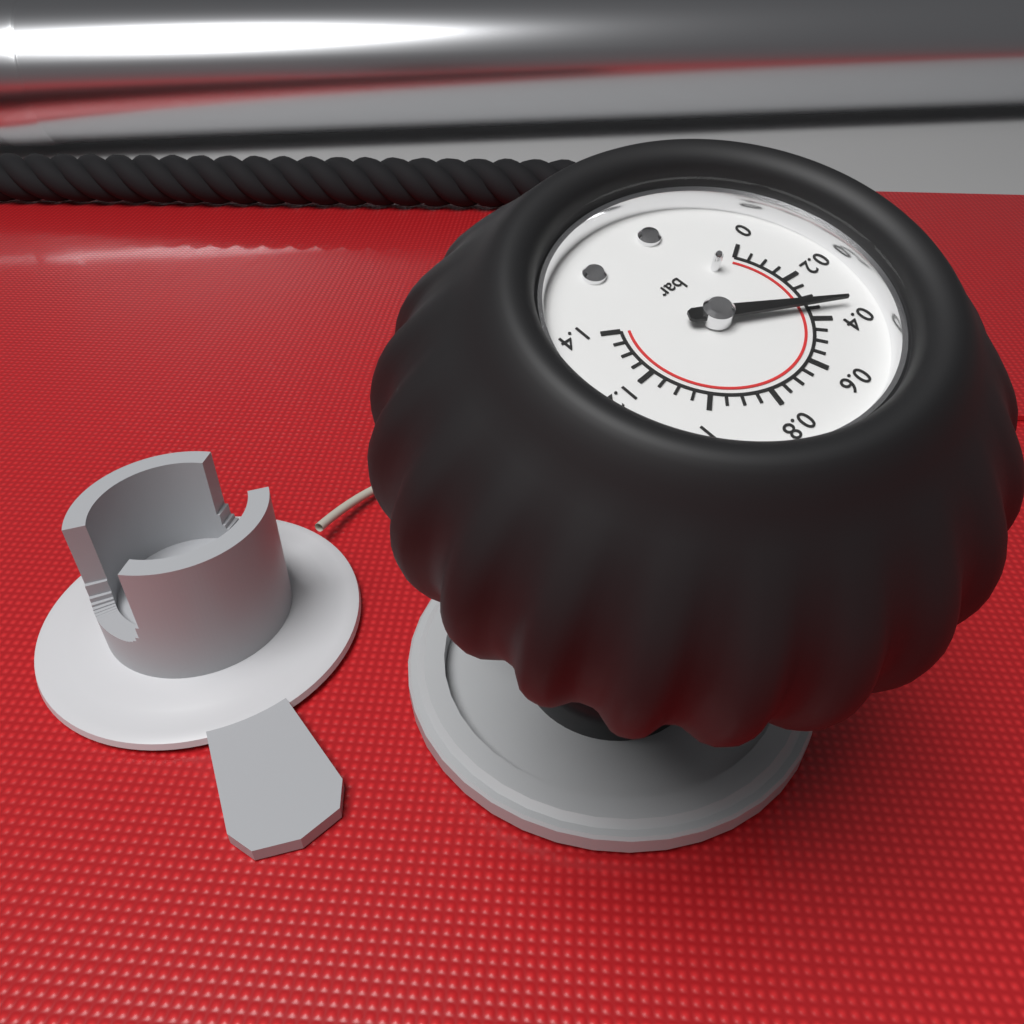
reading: 0.35 bar
